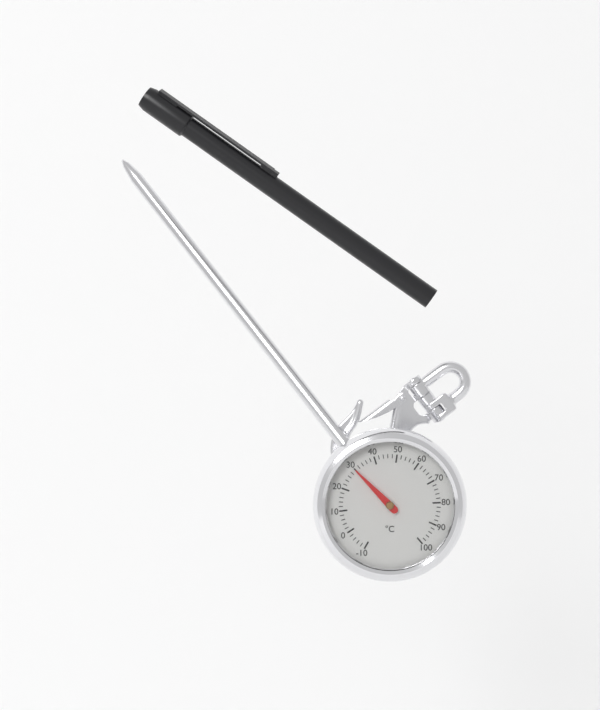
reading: 30 °C
